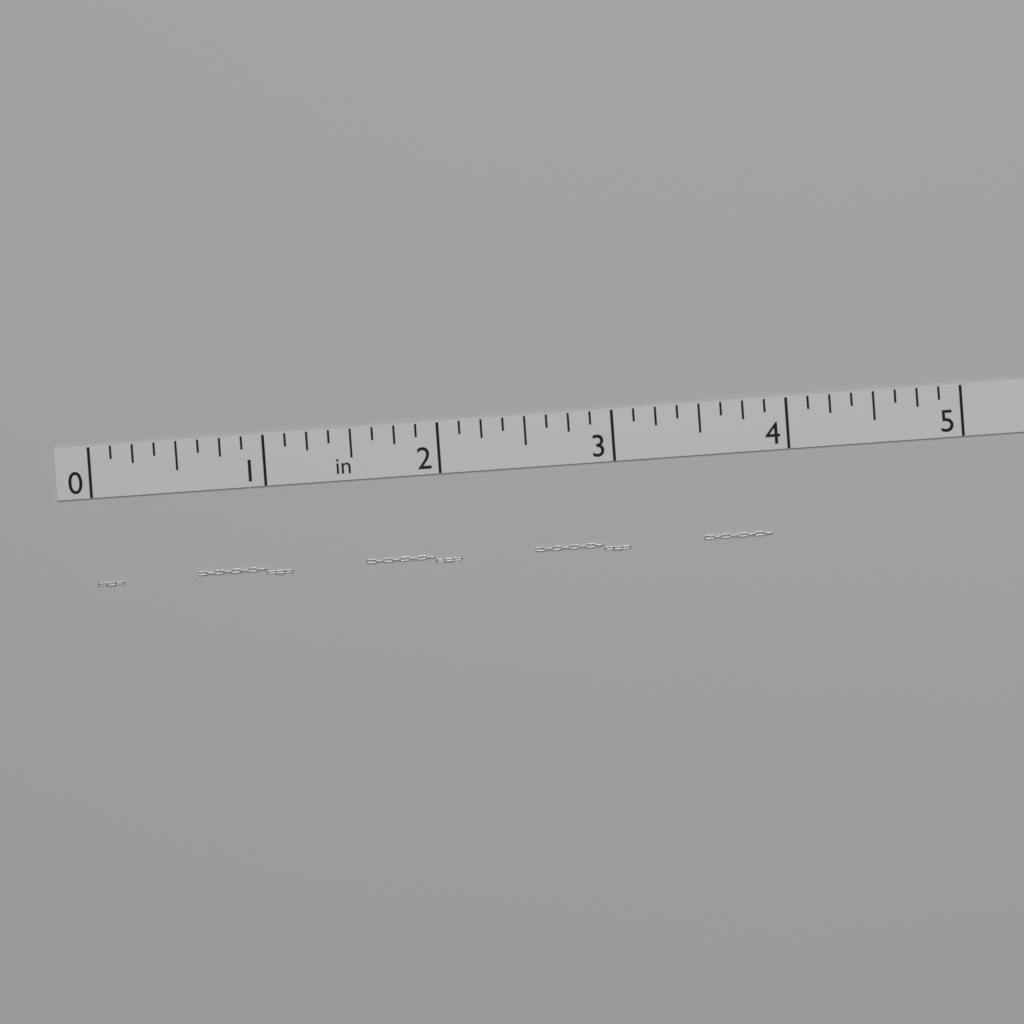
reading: 3.875 in
